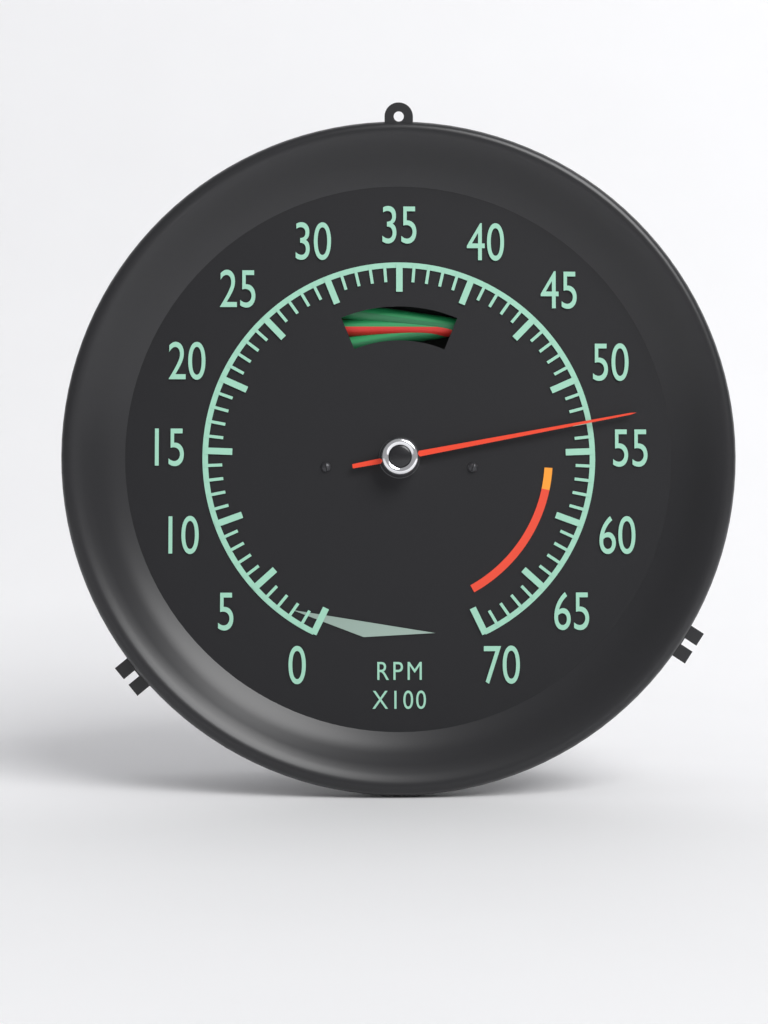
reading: 53 RPM x100
